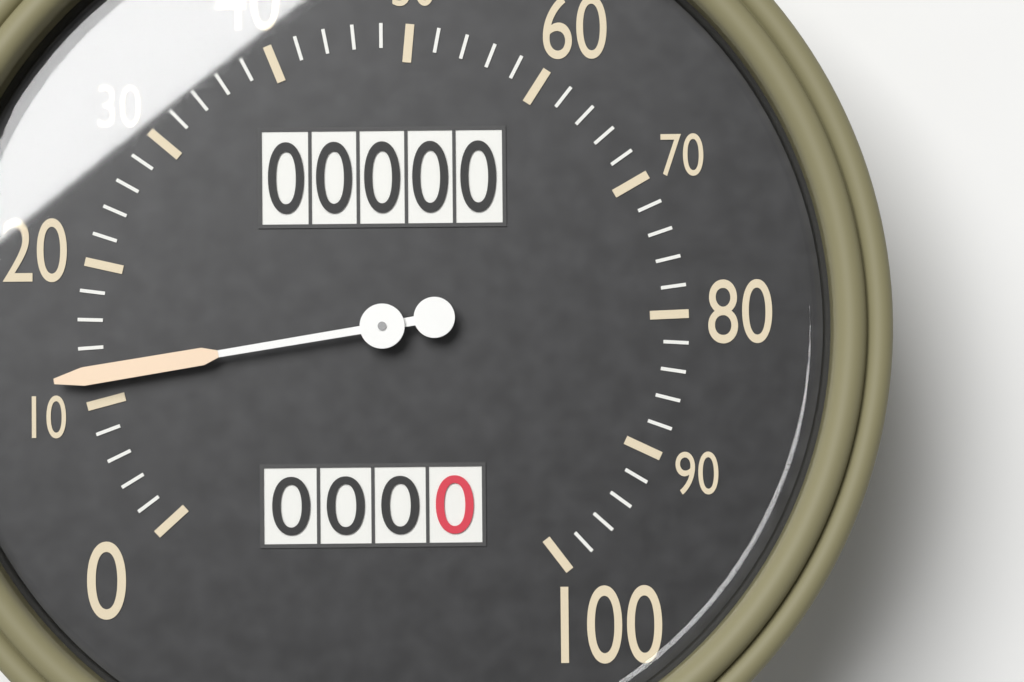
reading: 12 (no unit)
